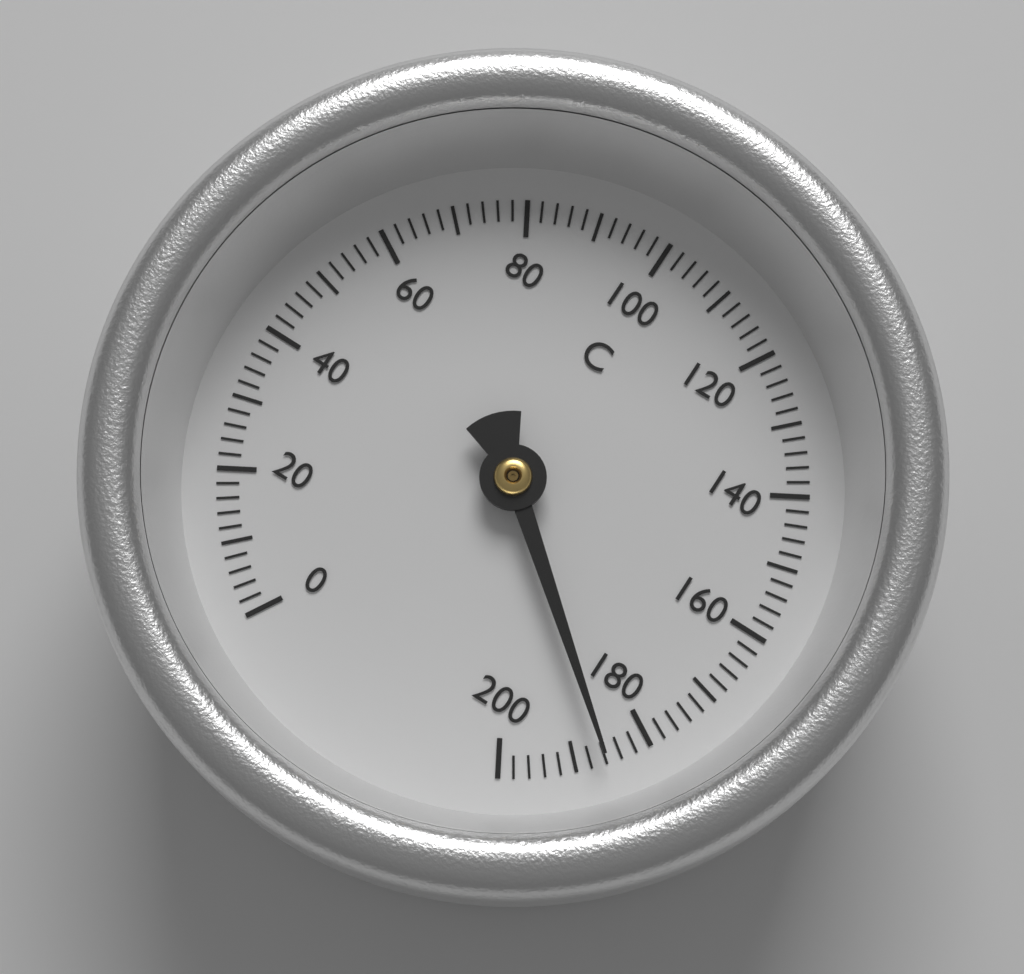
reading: 186 °C
